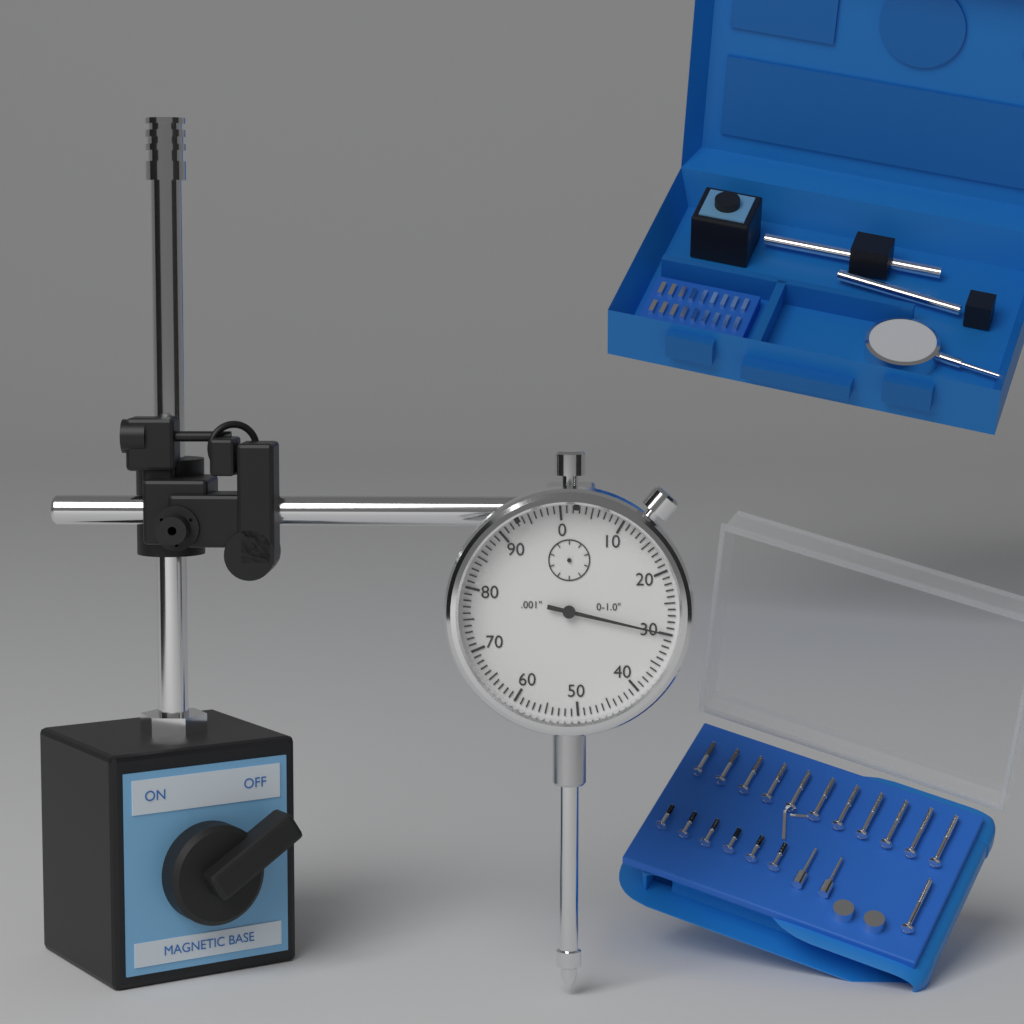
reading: 0.030 in
